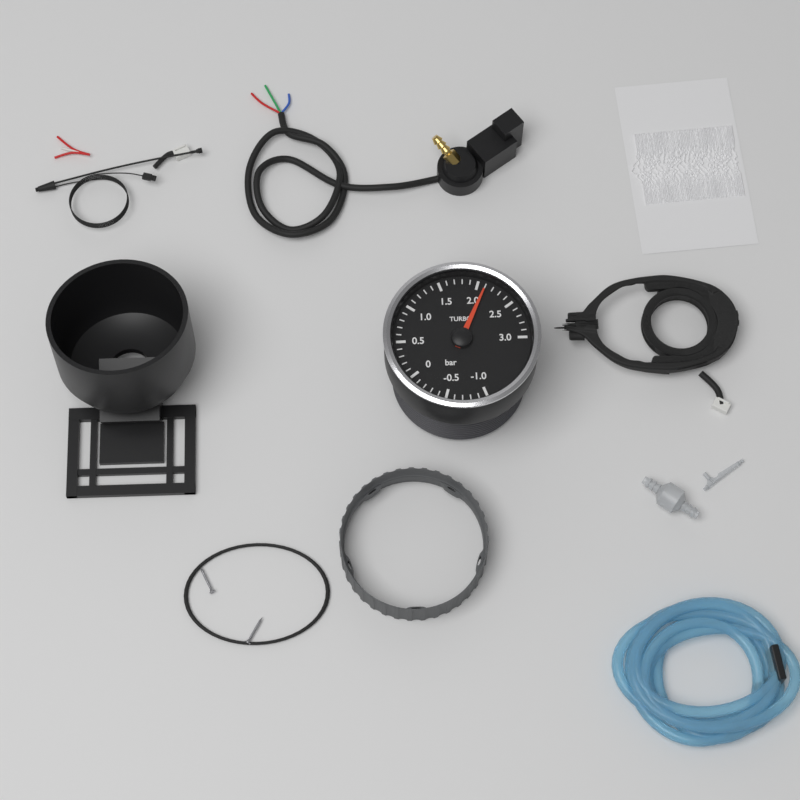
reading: 2.1 bar
